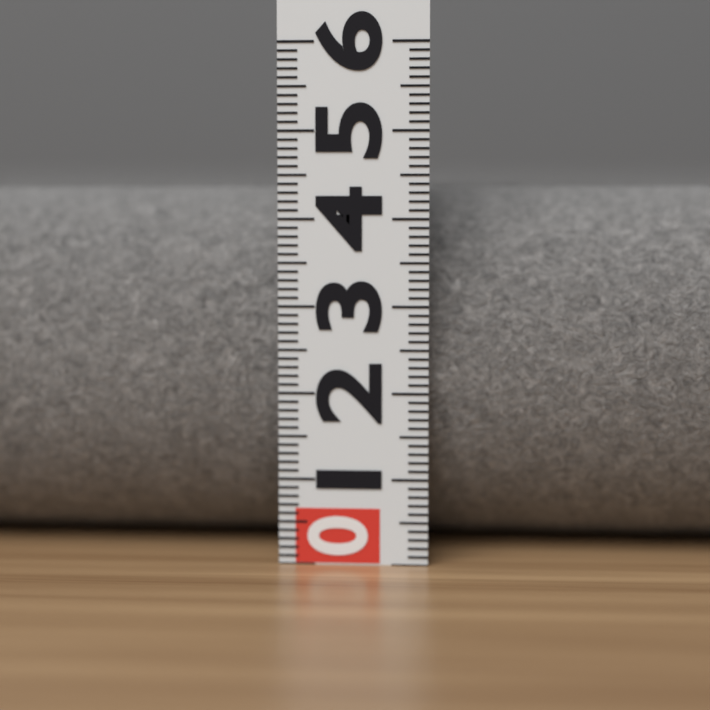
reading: 4.4 (no unit)
